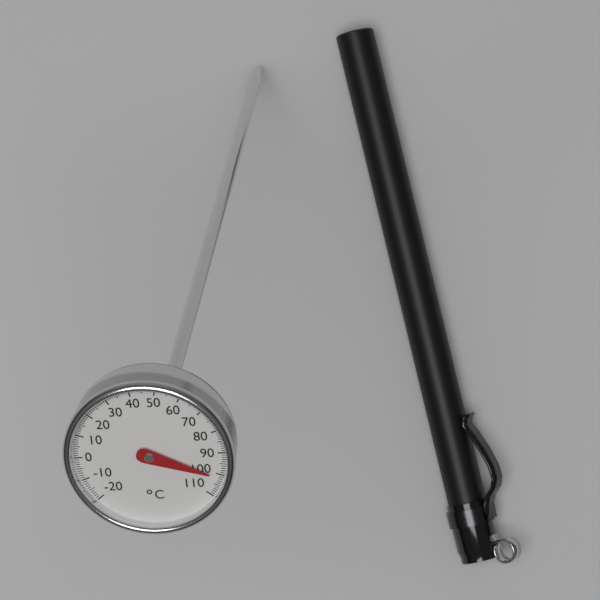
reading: 101 °C
